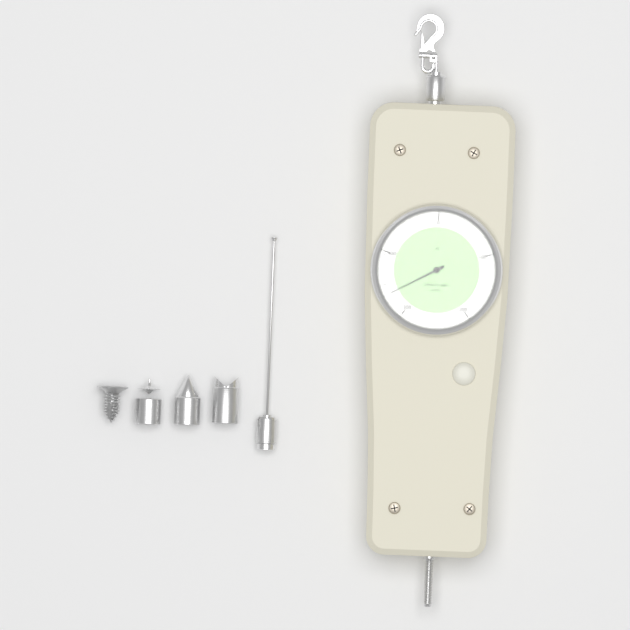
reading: 335 N
